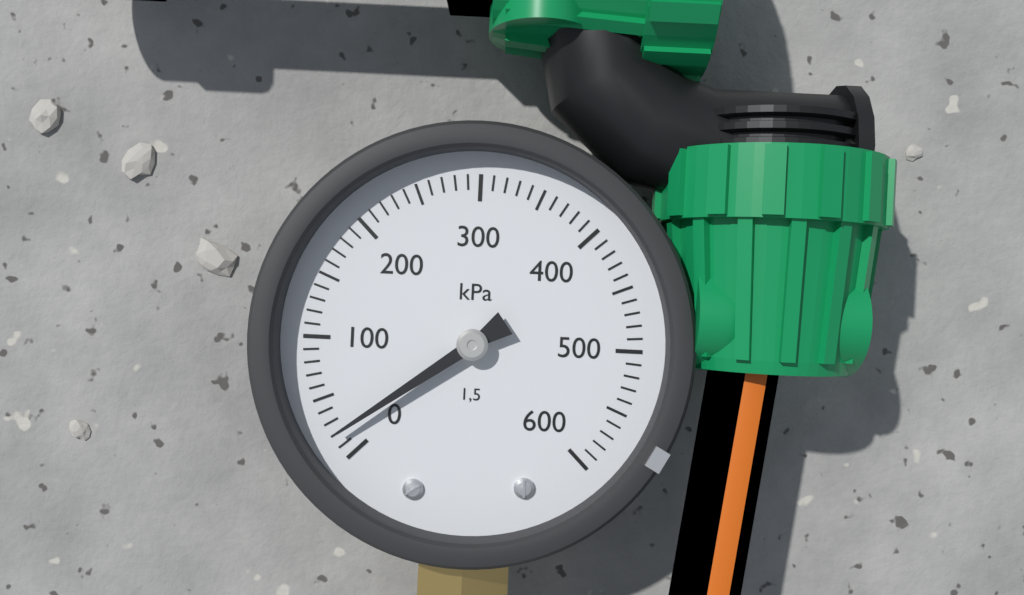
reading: 20 kPa
